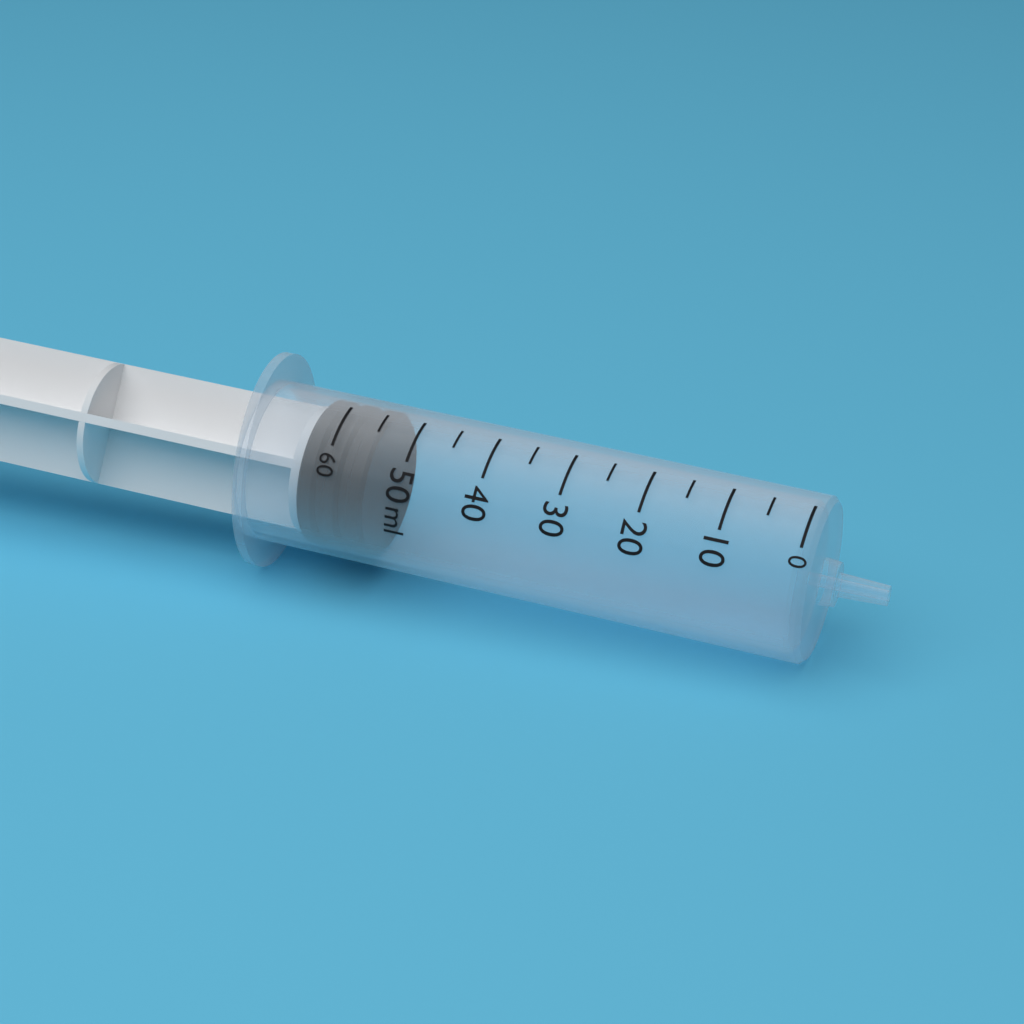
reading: 55 ml
